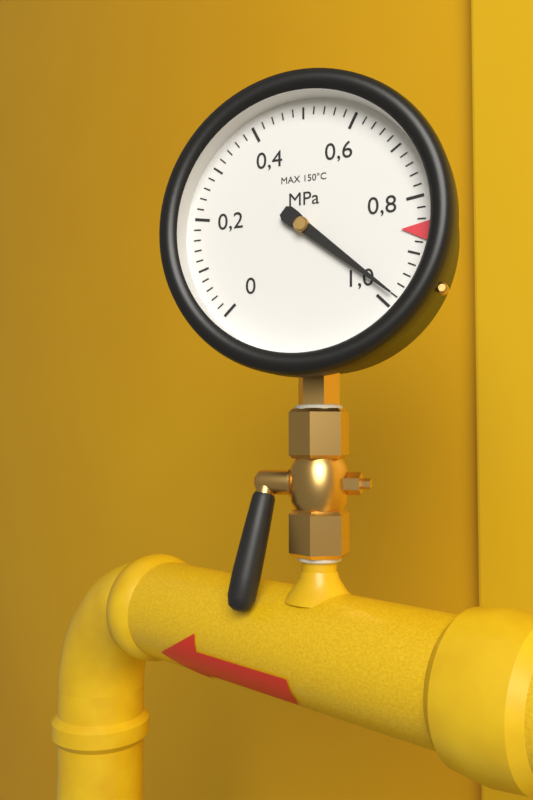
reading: 0.98 MPa
